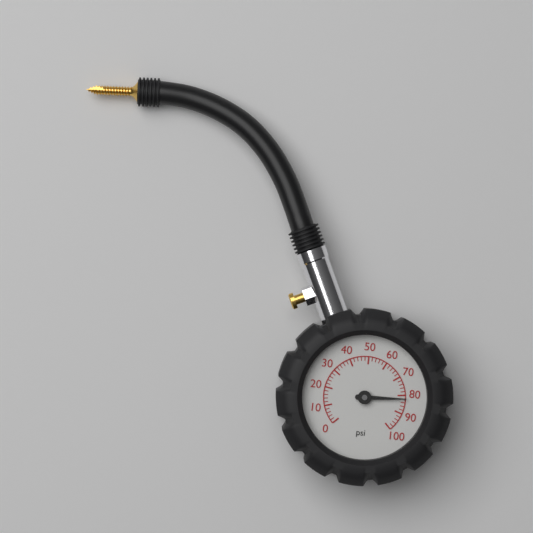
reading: 82 psi
